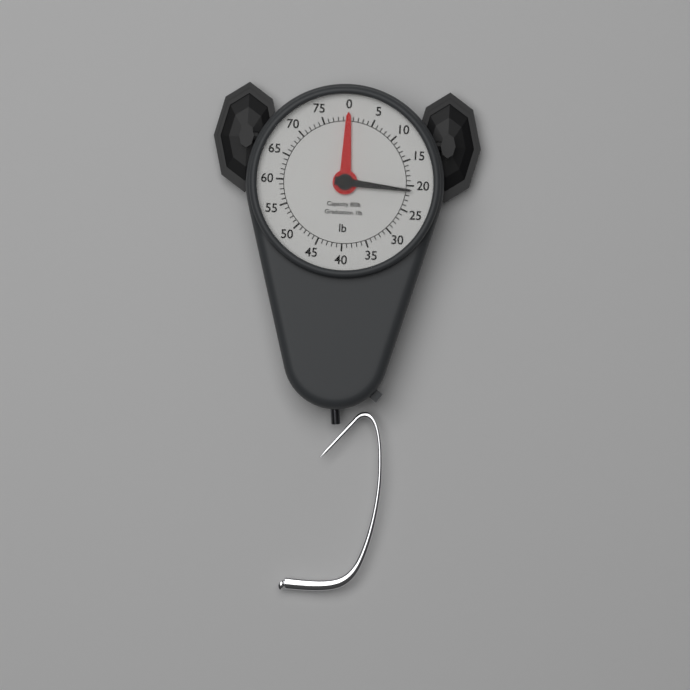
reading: 21 lb
